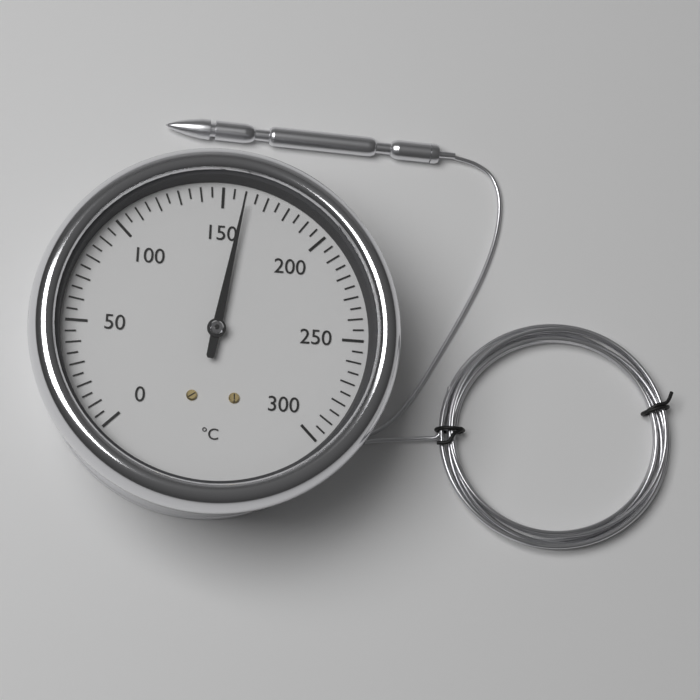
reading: 160 °C
